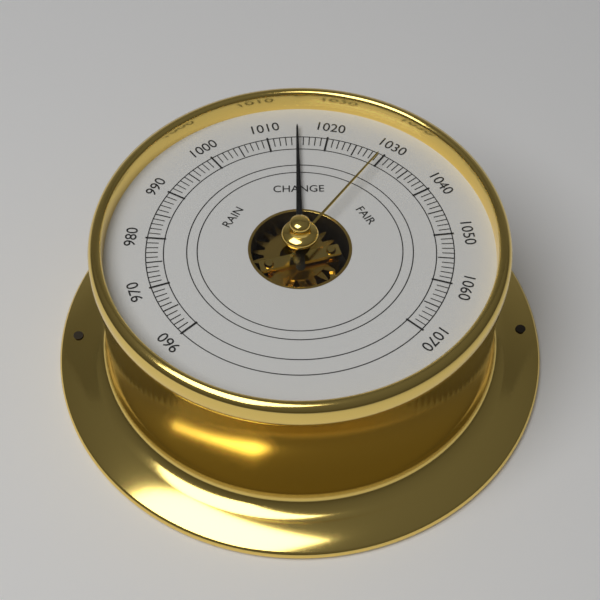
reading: 1015 (no unit)
